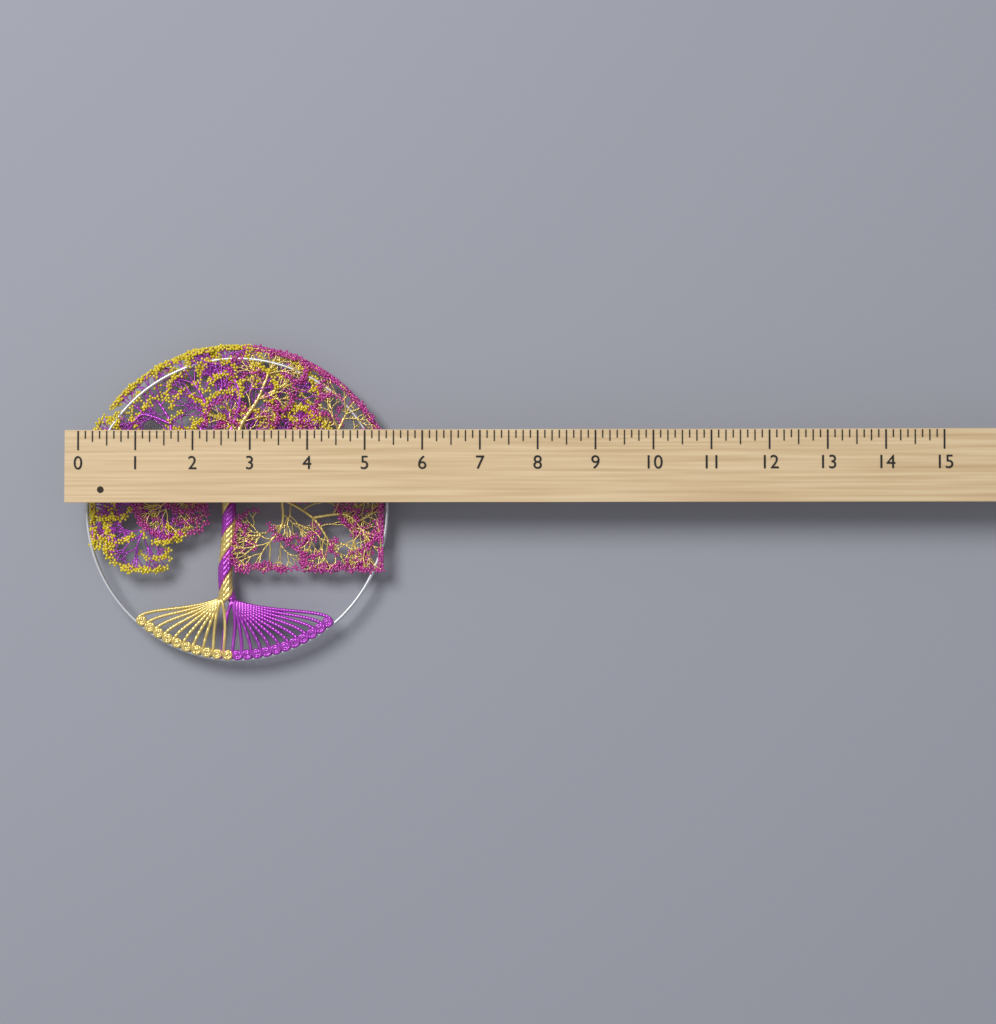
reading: 5.375 (no unit)
